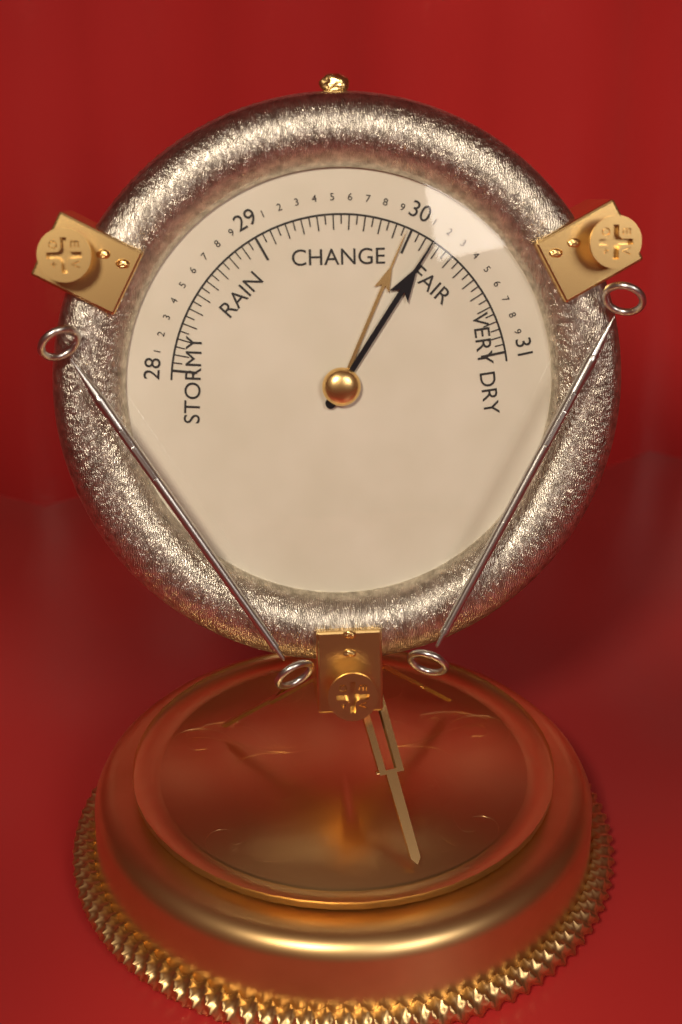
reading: 30.15 (no unit)
